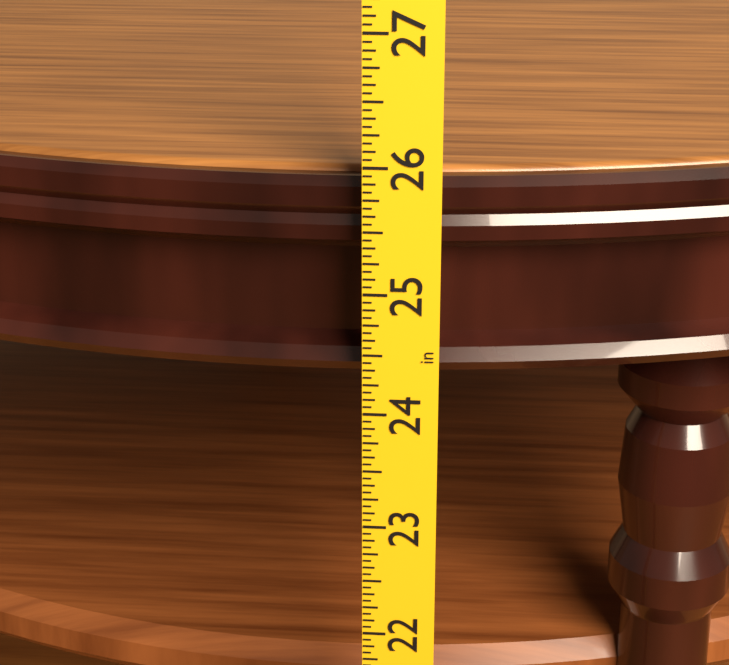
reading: 25.8750 in
